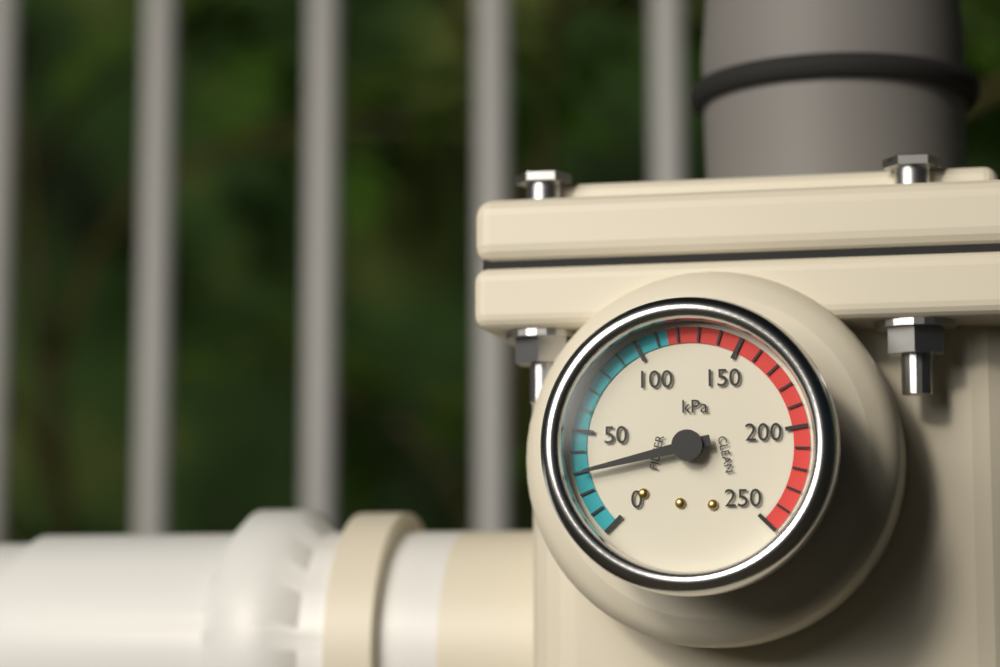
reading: 30 kPa
